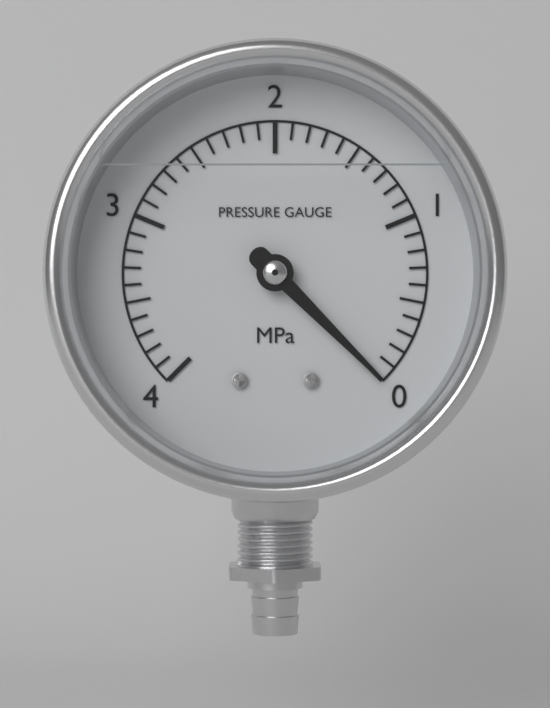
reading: 0.0 MPa
